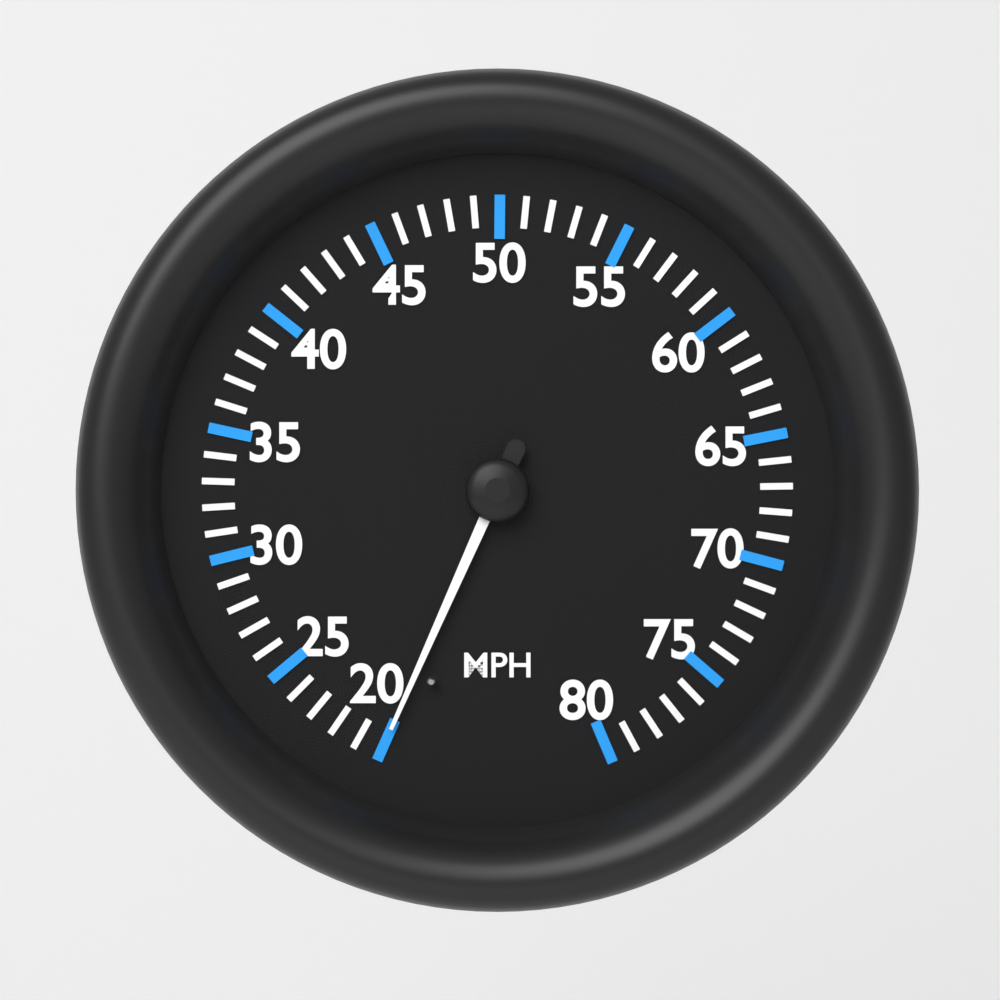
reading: 20 MPH
